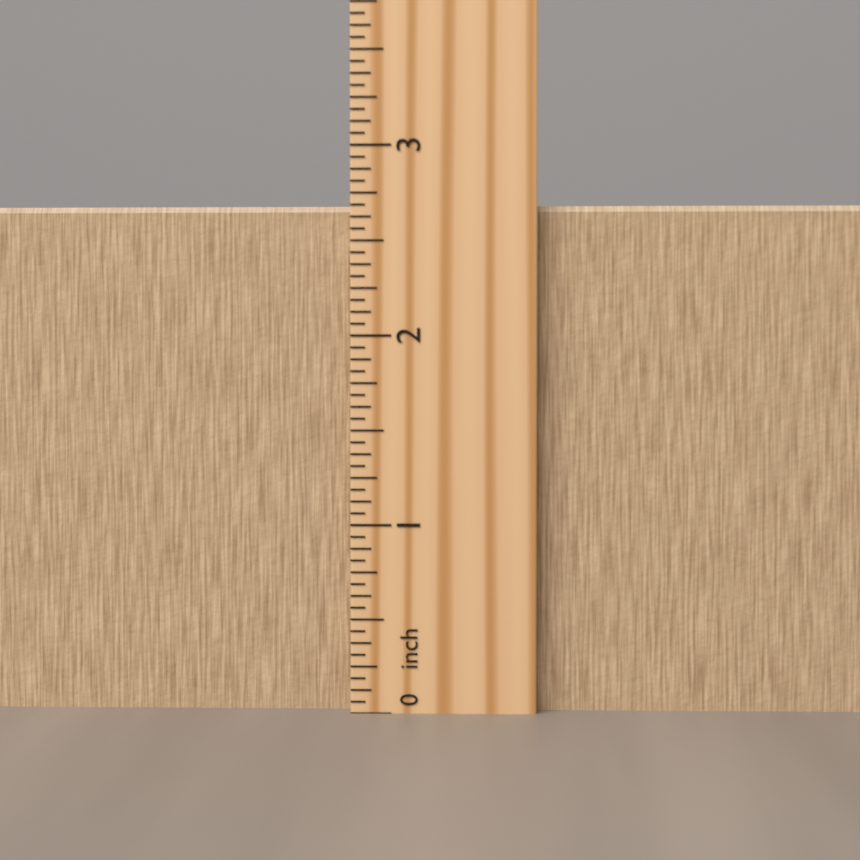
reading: 2.6875 inch
